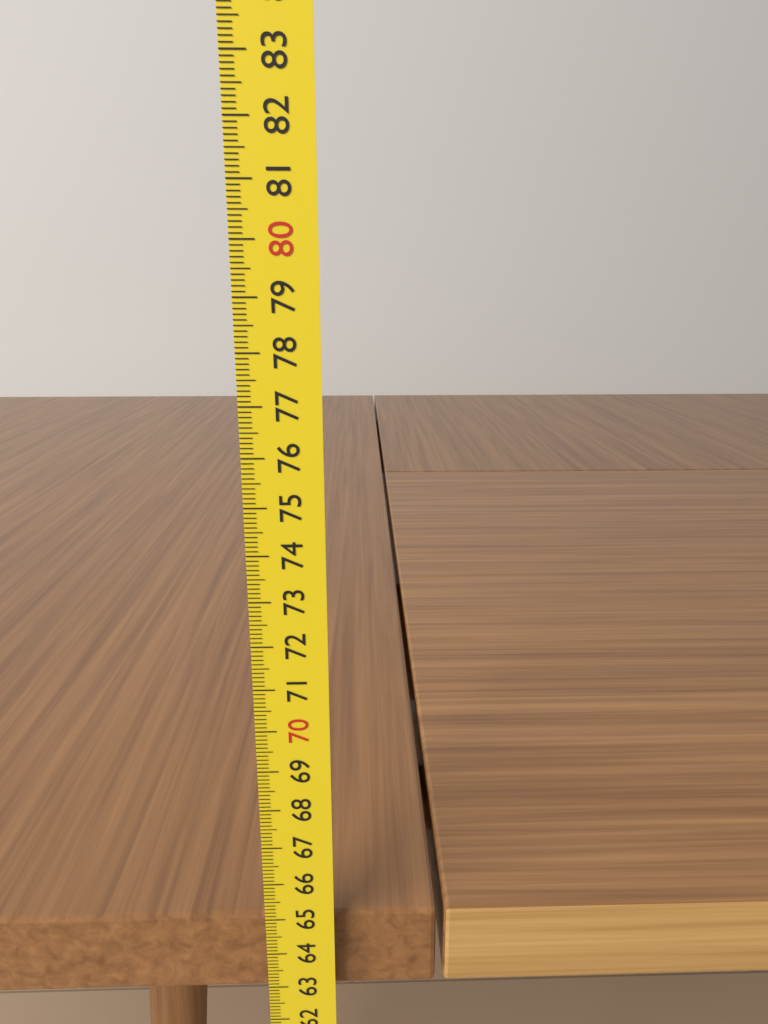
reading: 64.8 cm
